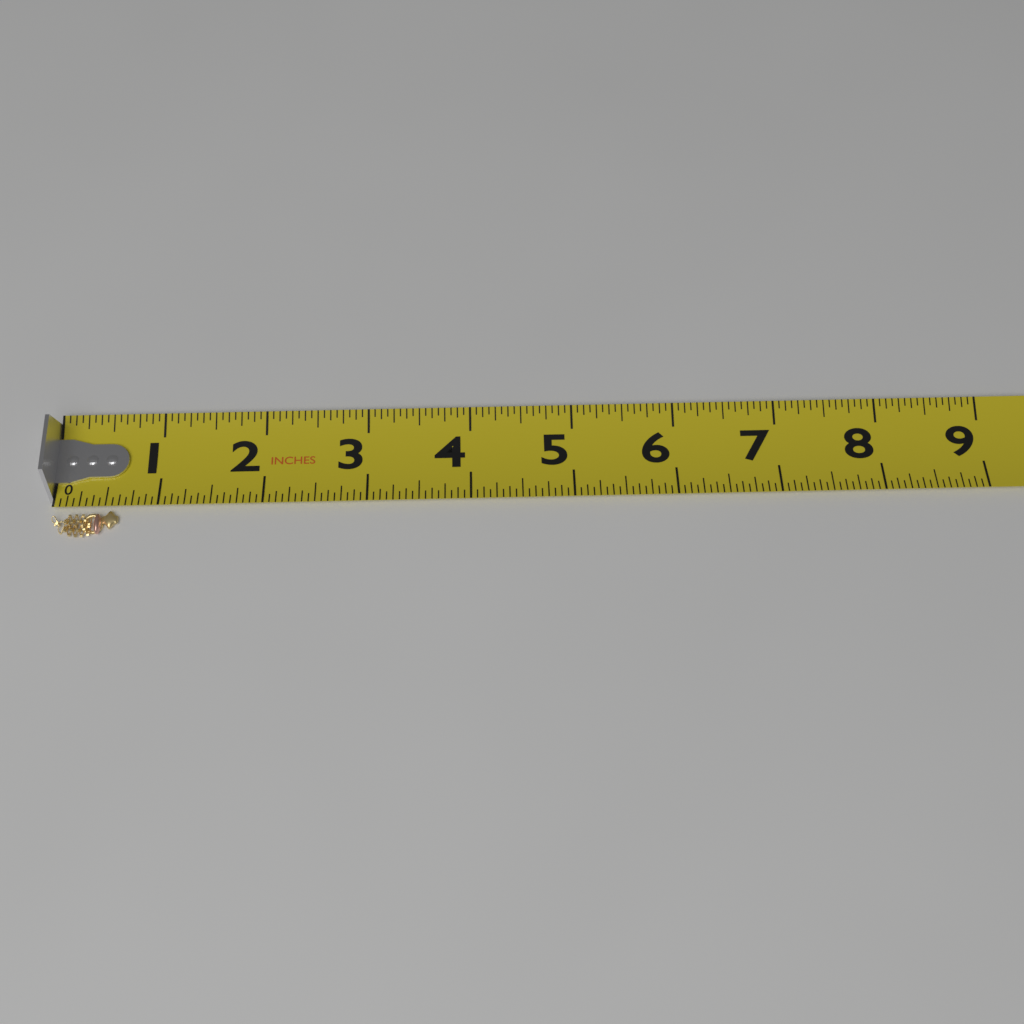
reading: 0.6250 in
